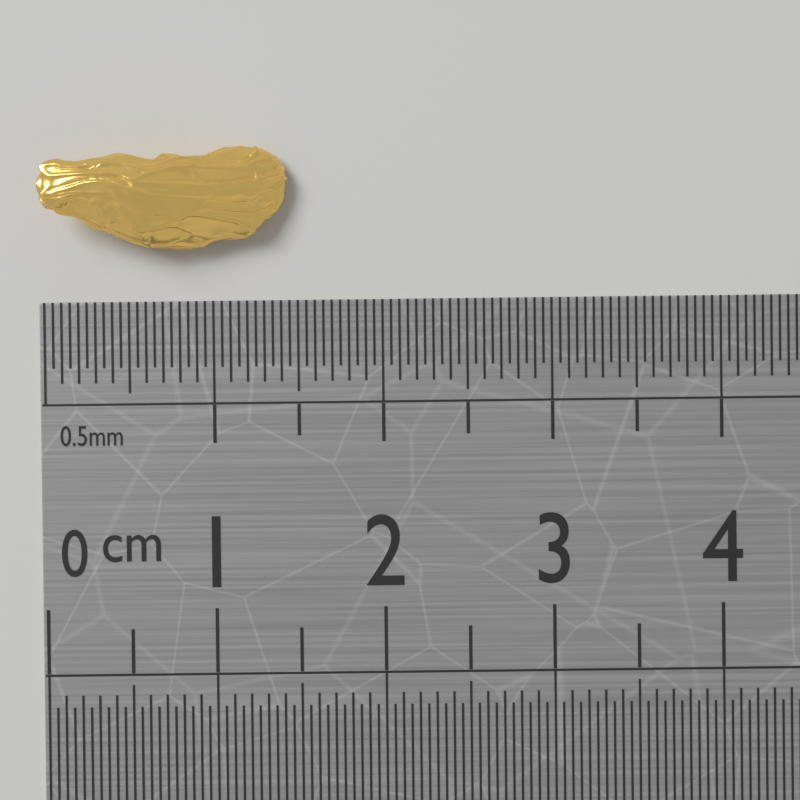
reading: 1.45 cm
